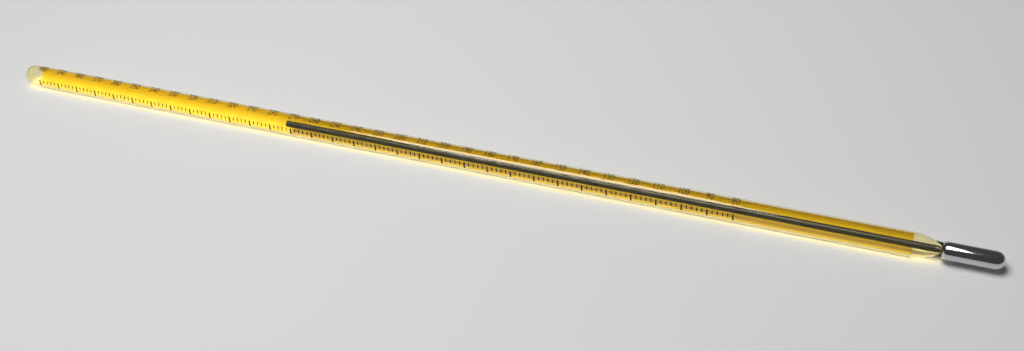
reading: 274 (no unit)
